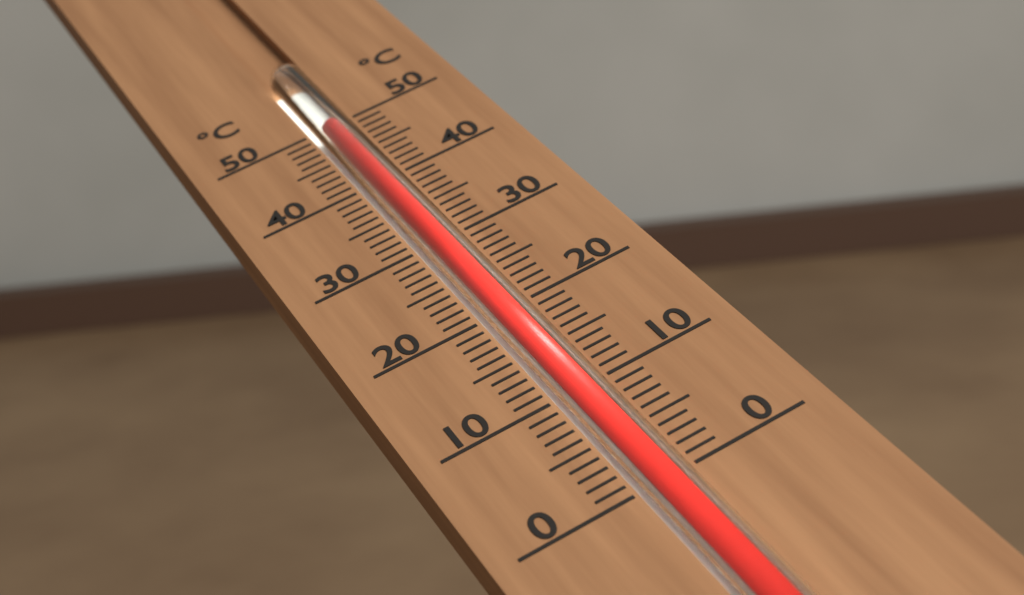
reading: 49 °C
